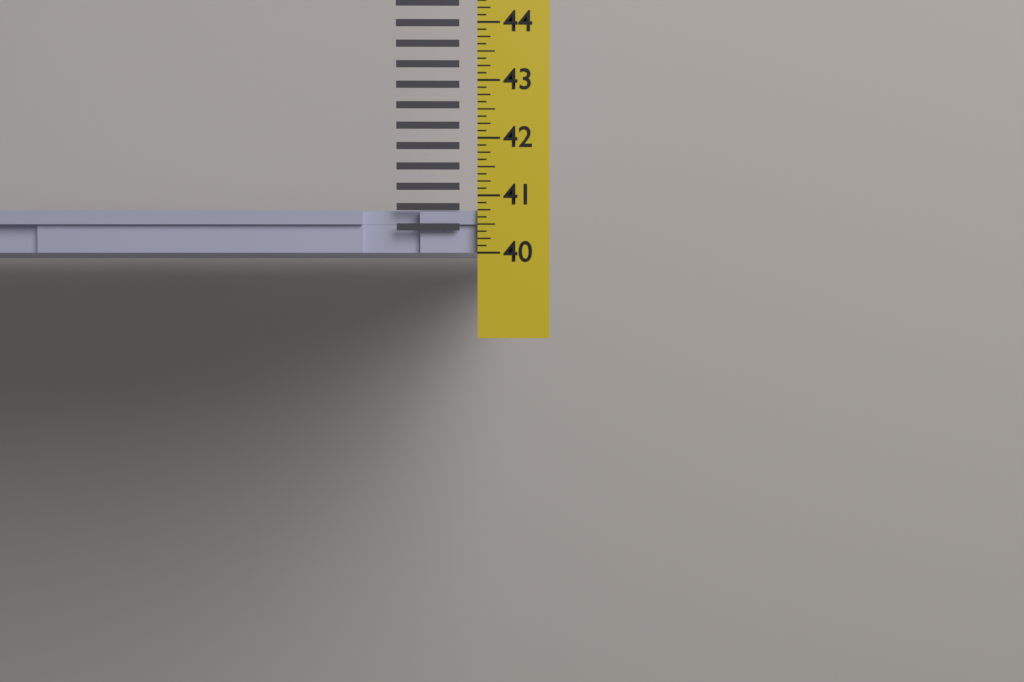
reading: 40.750 in
